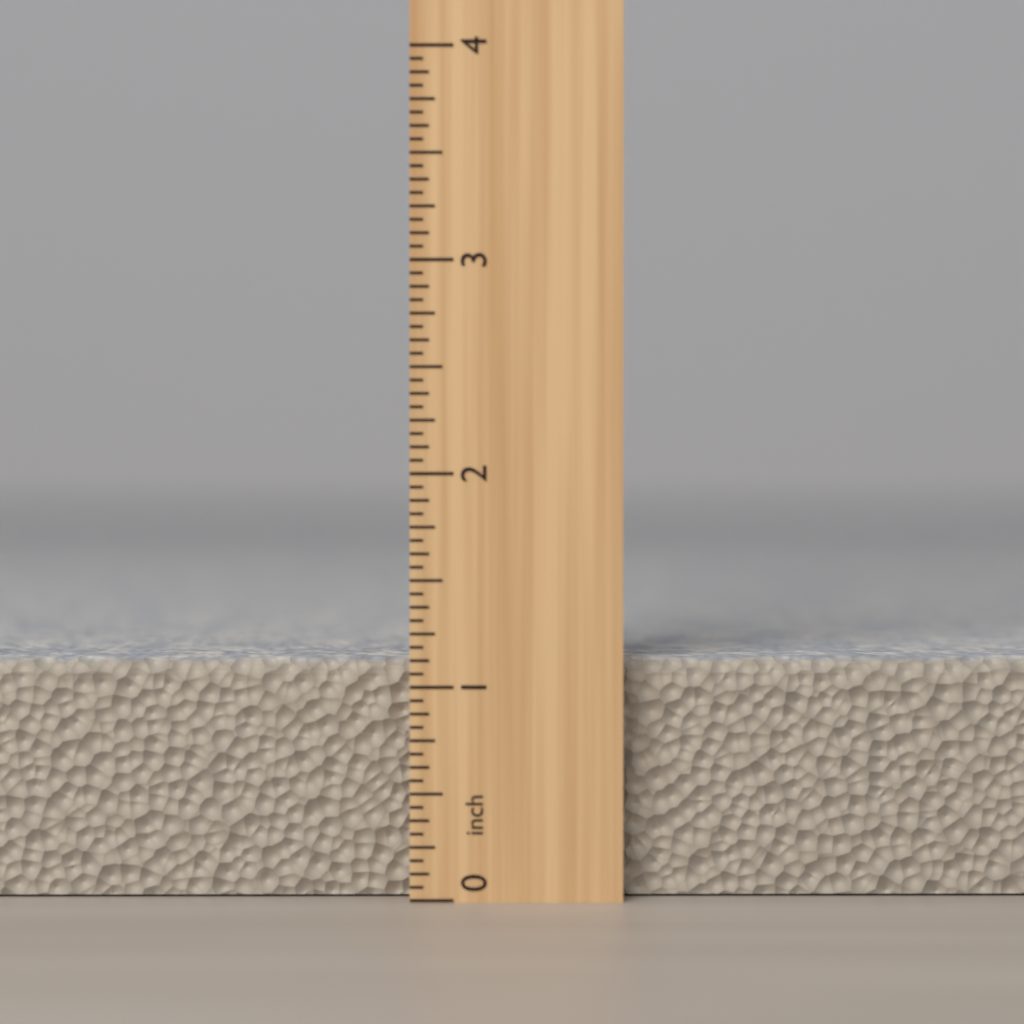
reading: 1.1250 inch
